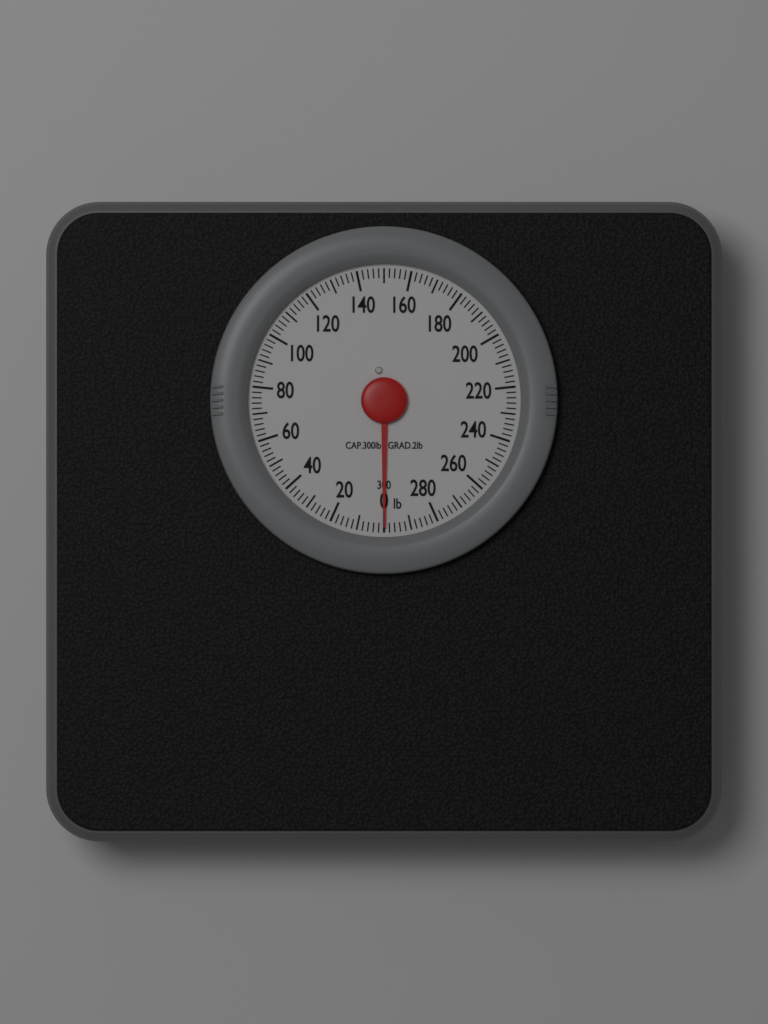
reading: 0 lb
